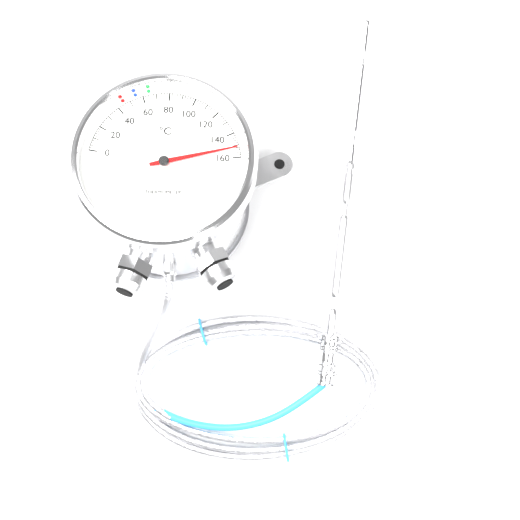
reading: 152 °C
